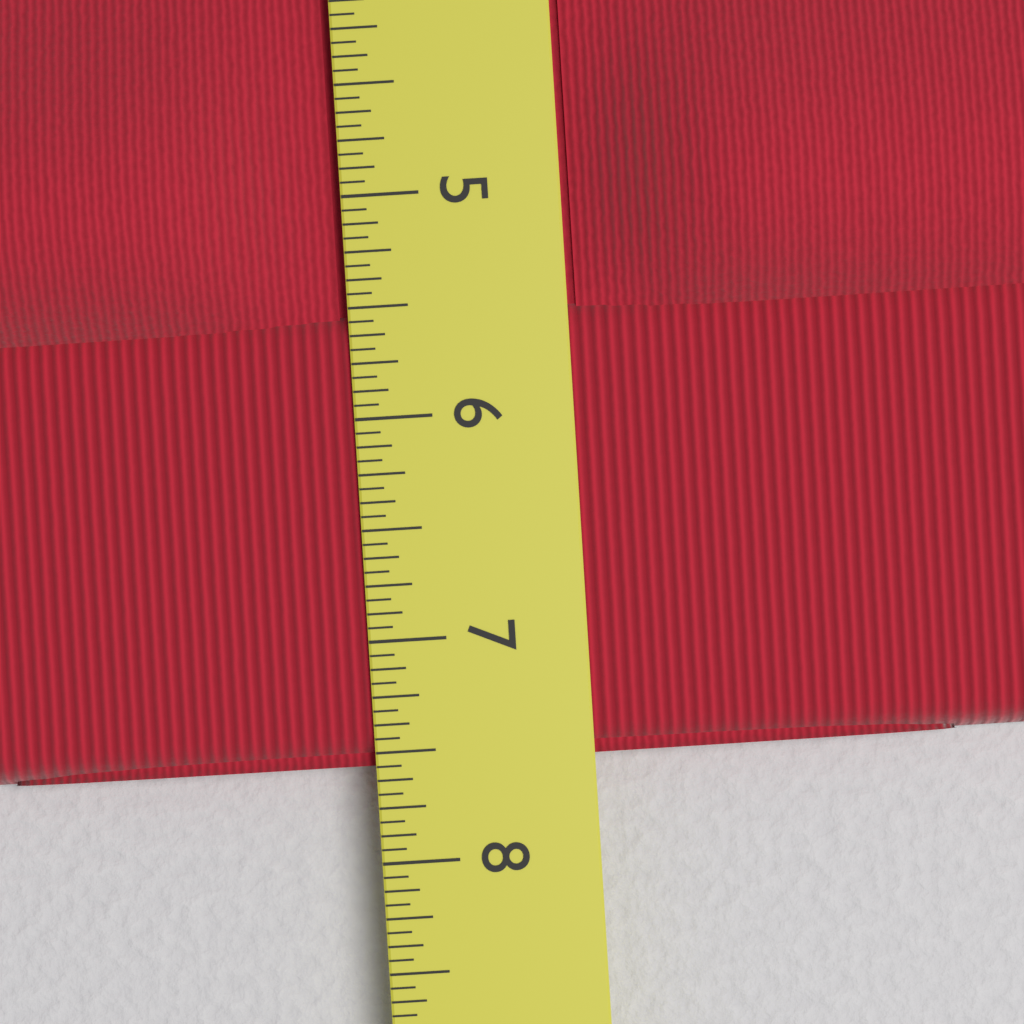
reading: 7.5625 in
